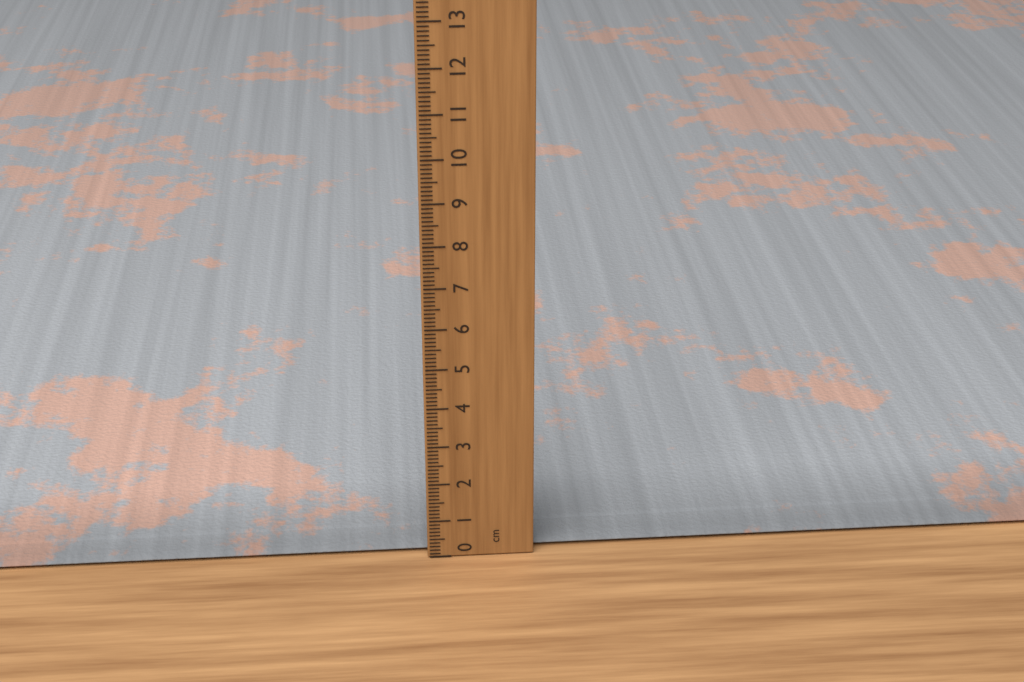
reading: 0.2 cm
